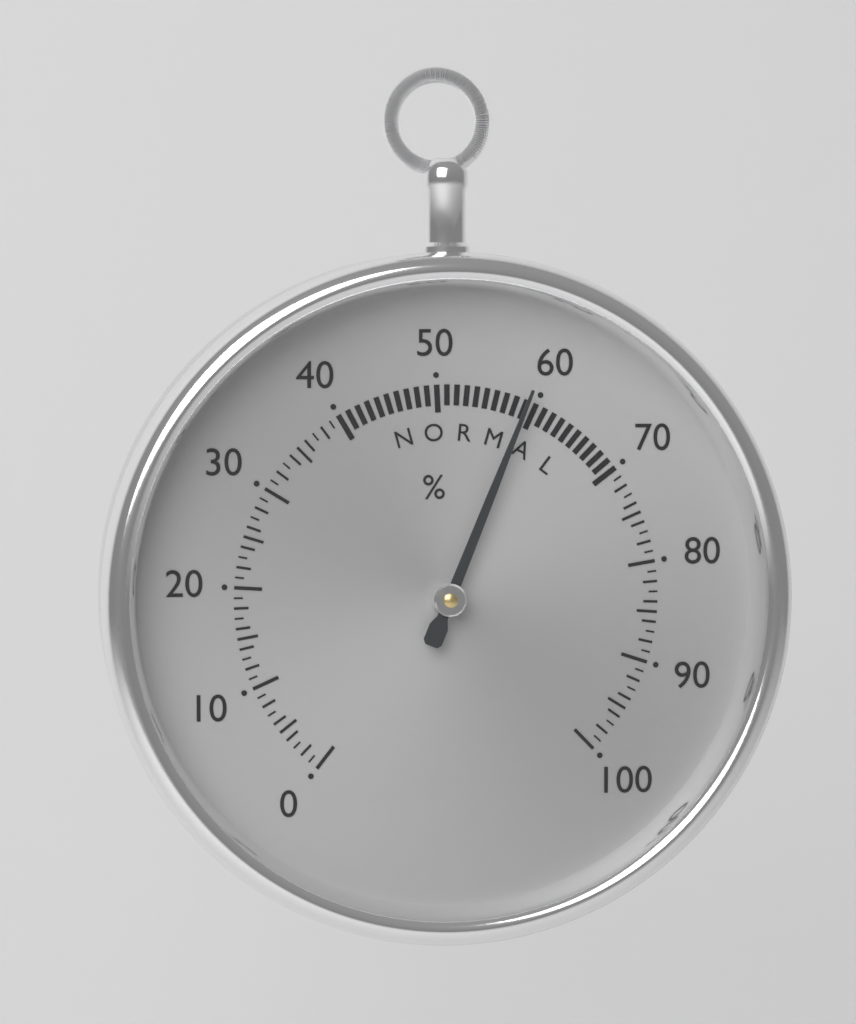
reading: 59 %
